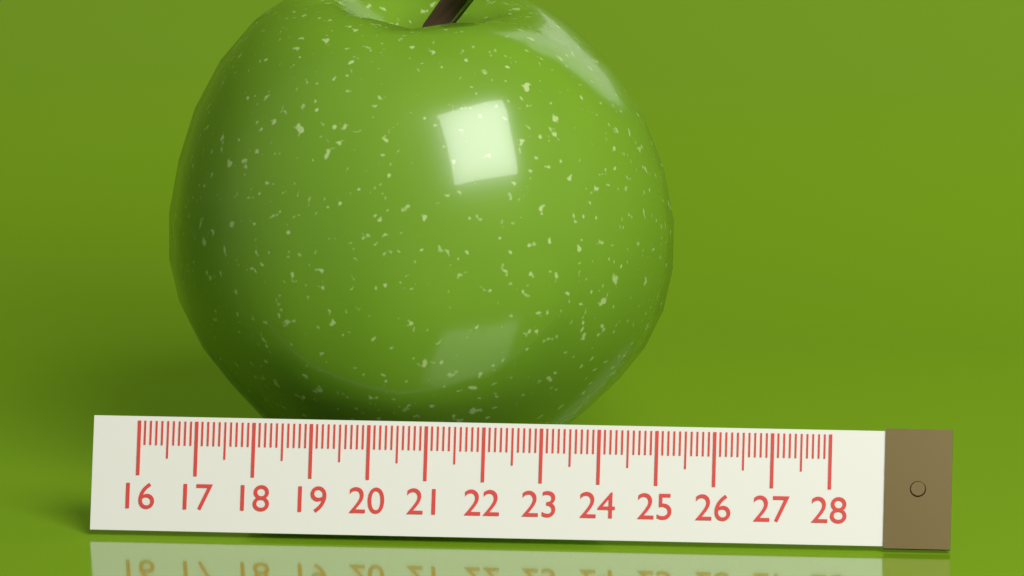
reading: 25.0 (no unit)
